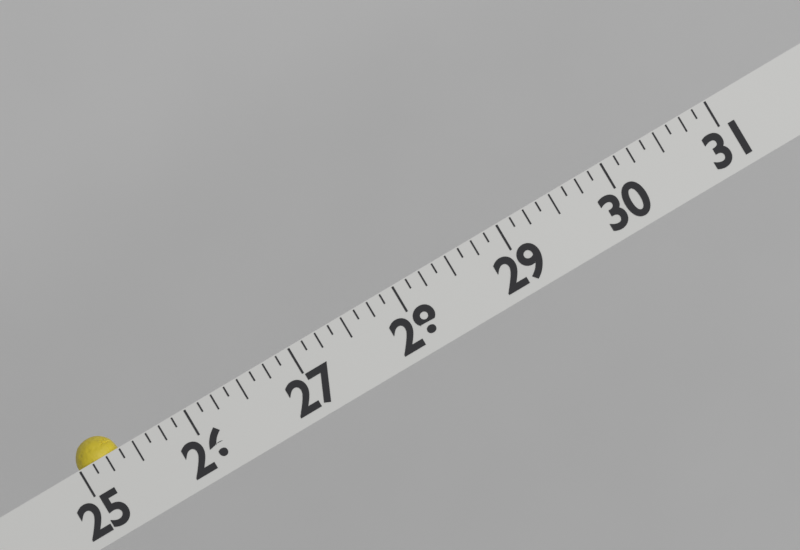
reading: 25.375 (no unit)
